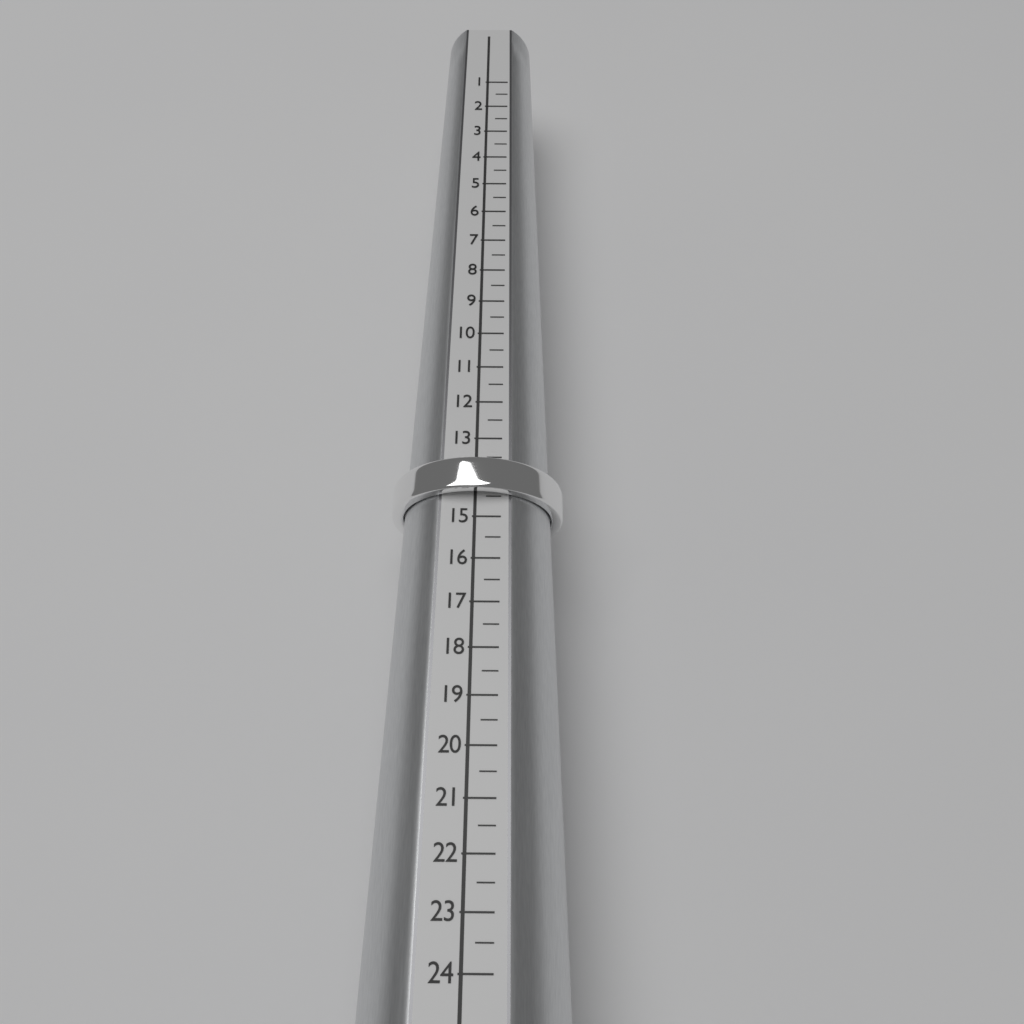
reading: 14.5 (no unit)
